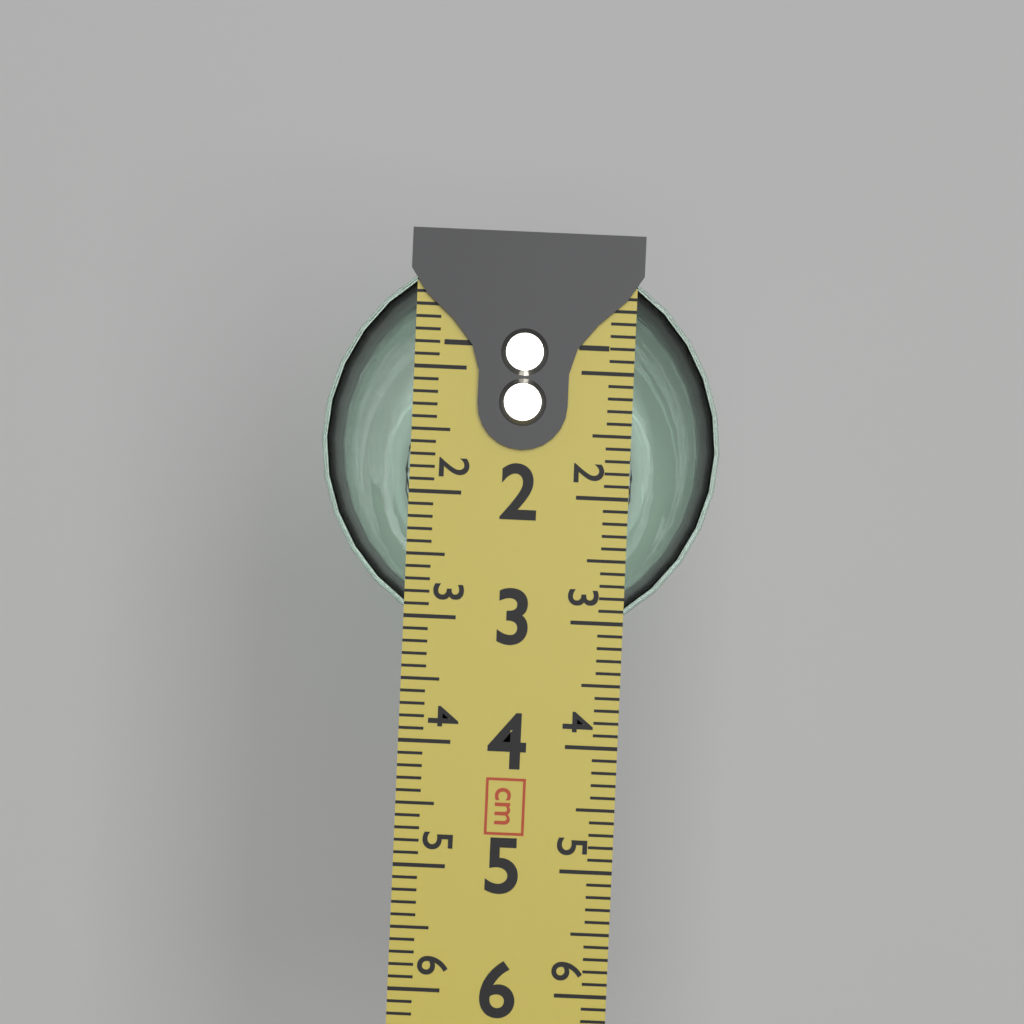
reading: 3.2 cm
